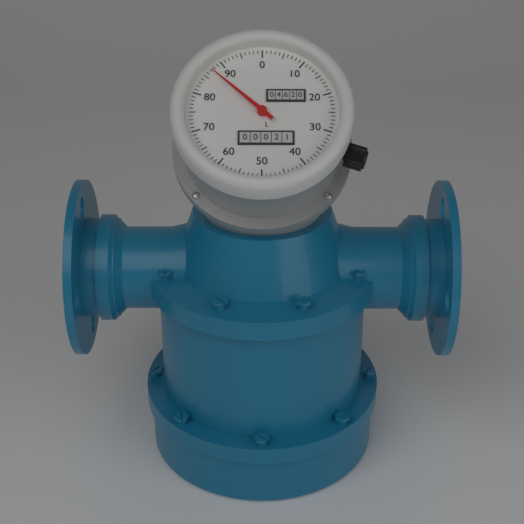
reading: 87 L
